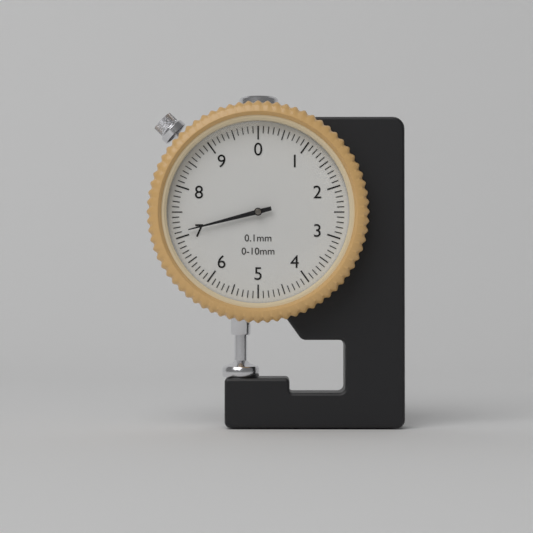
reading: 7.1 mm
